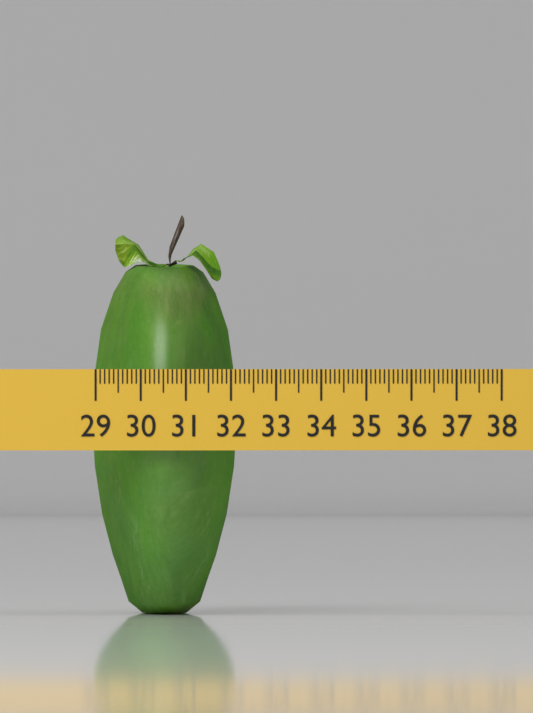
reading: 32.2 (no unit)
